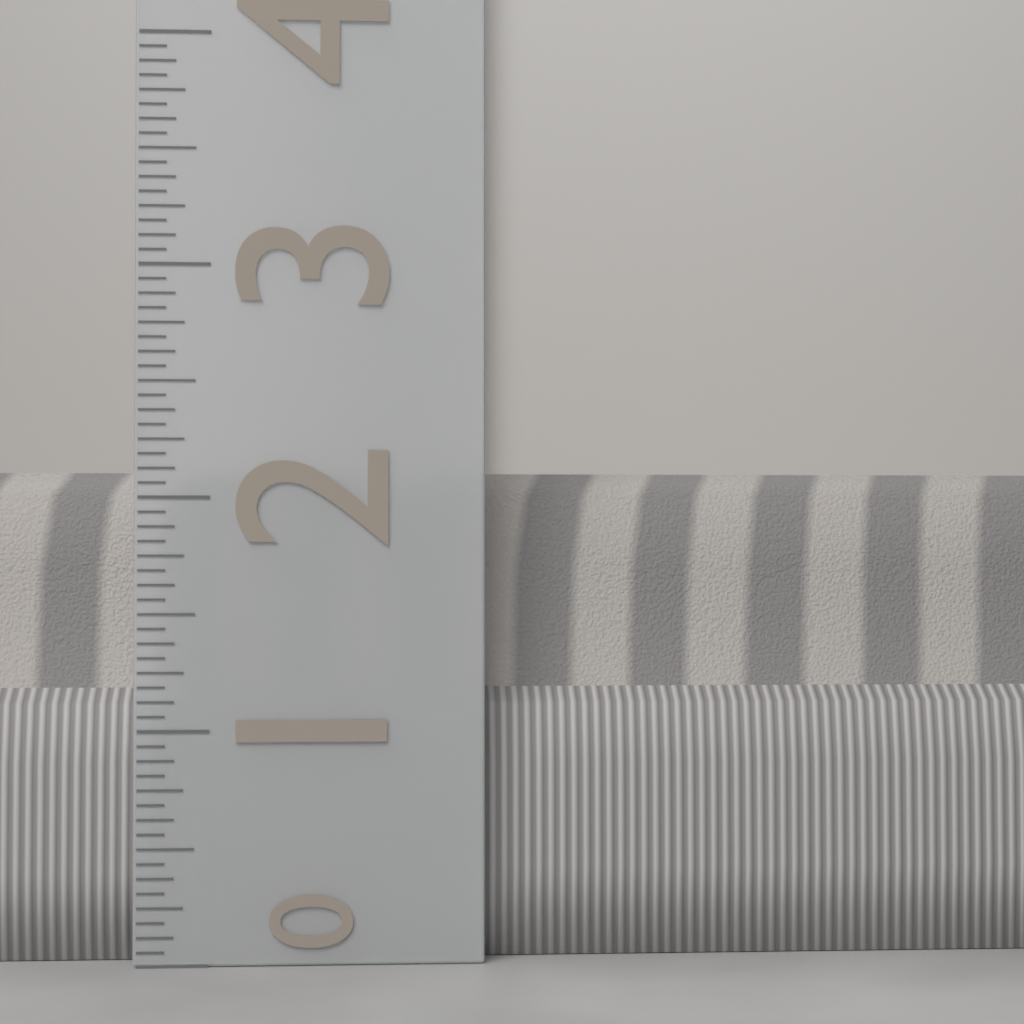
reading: 2.1250 (no unit)
